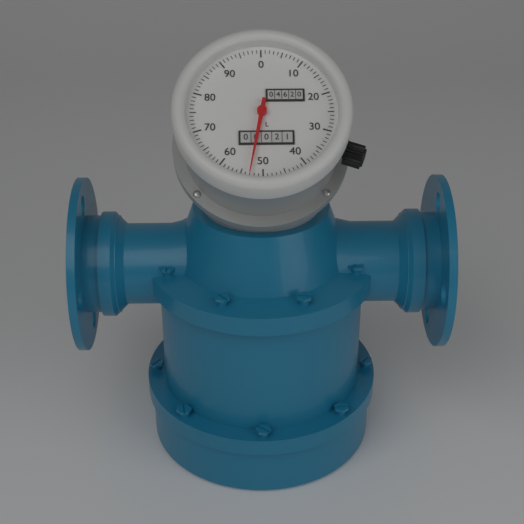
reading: 53 L
